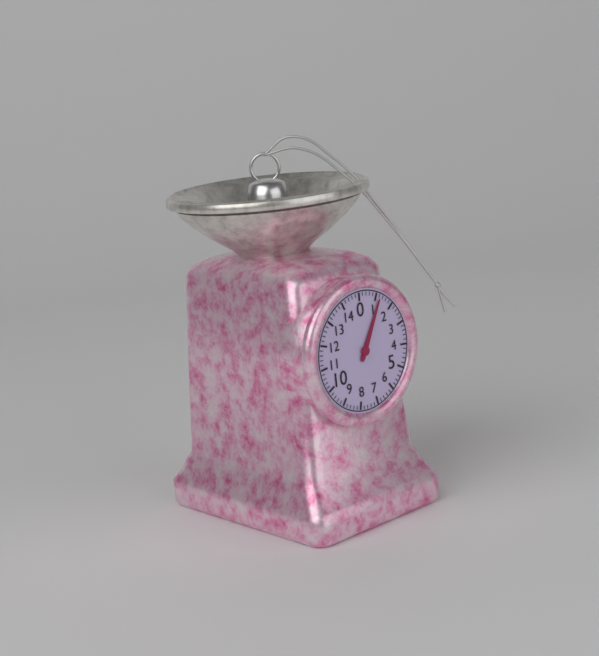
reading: 1.2 (no unit)
